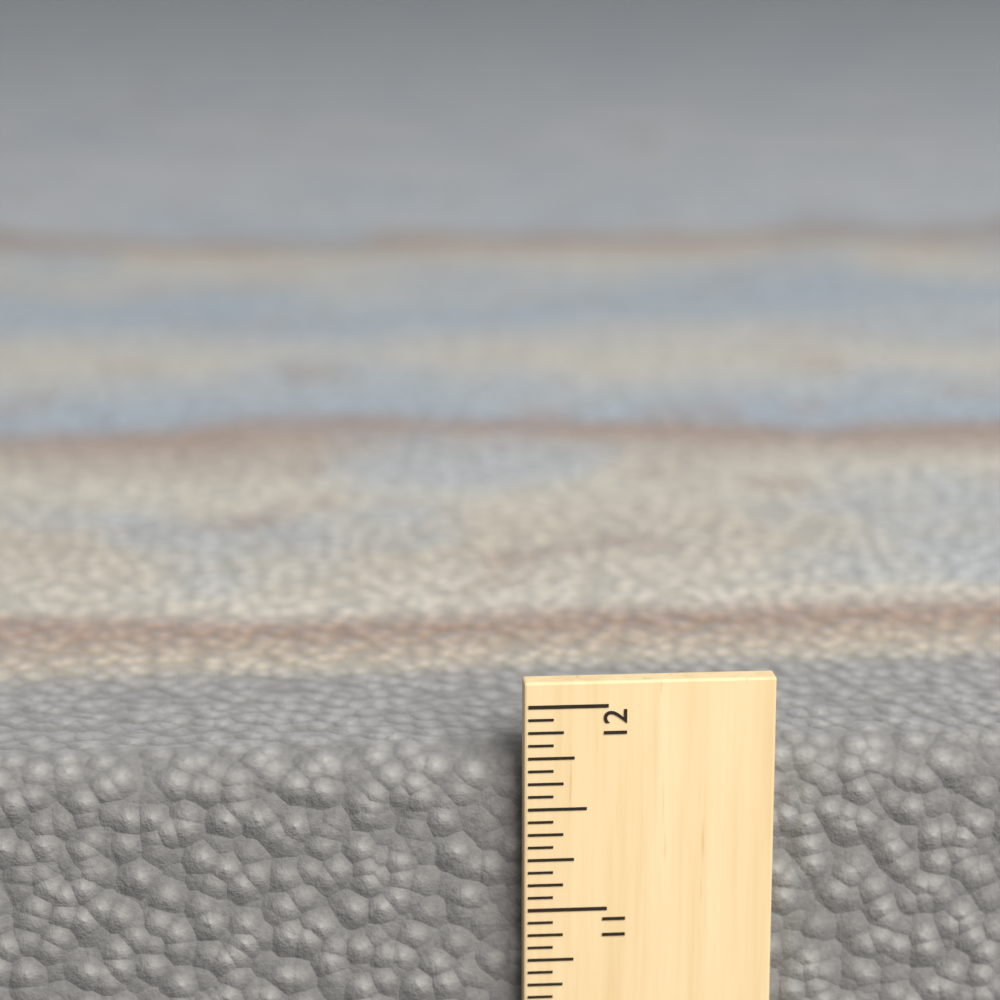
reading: 11.7500 in
